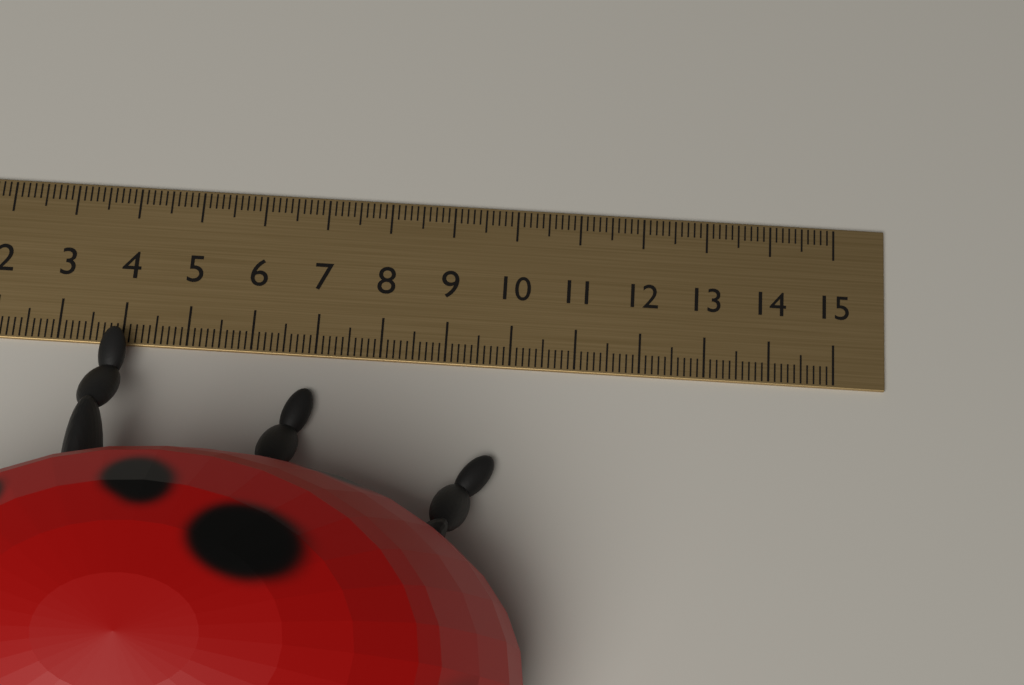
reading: 10.5 cm
